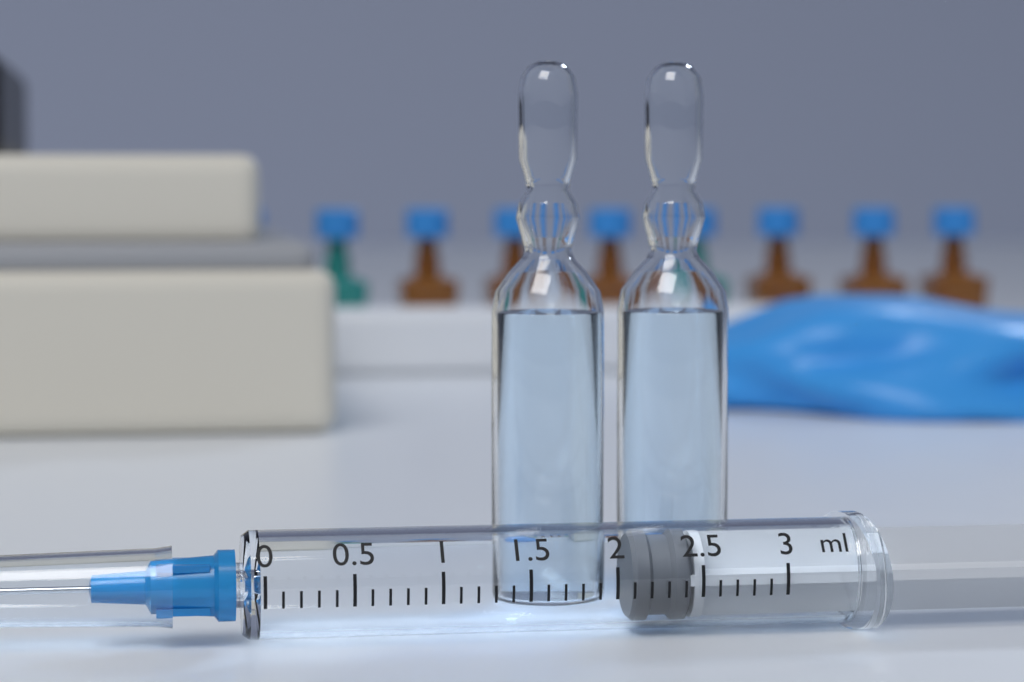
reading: 2.1 ml
